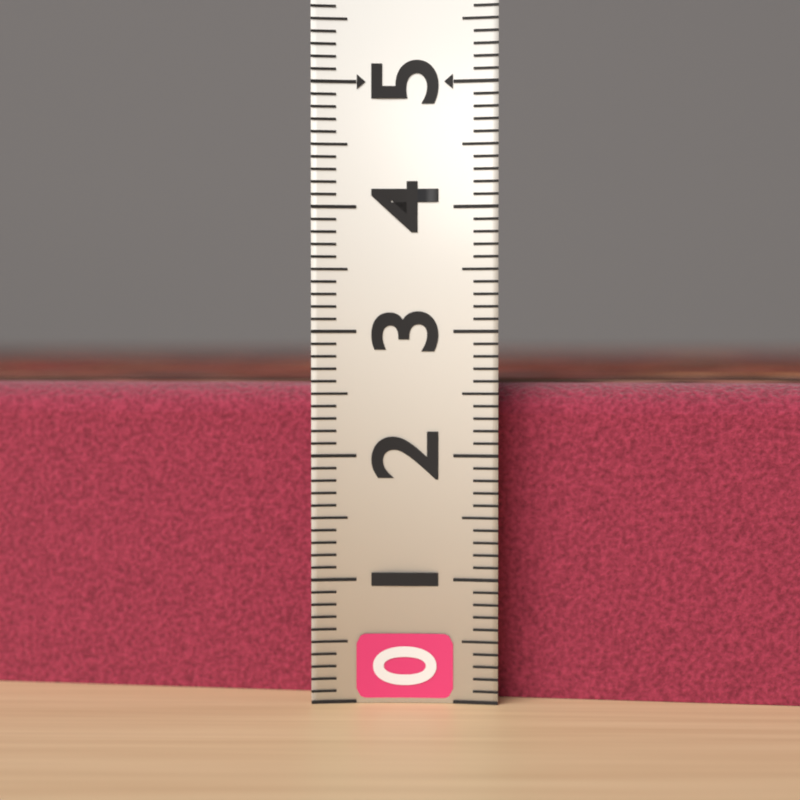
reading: 2.6 (no unit)
